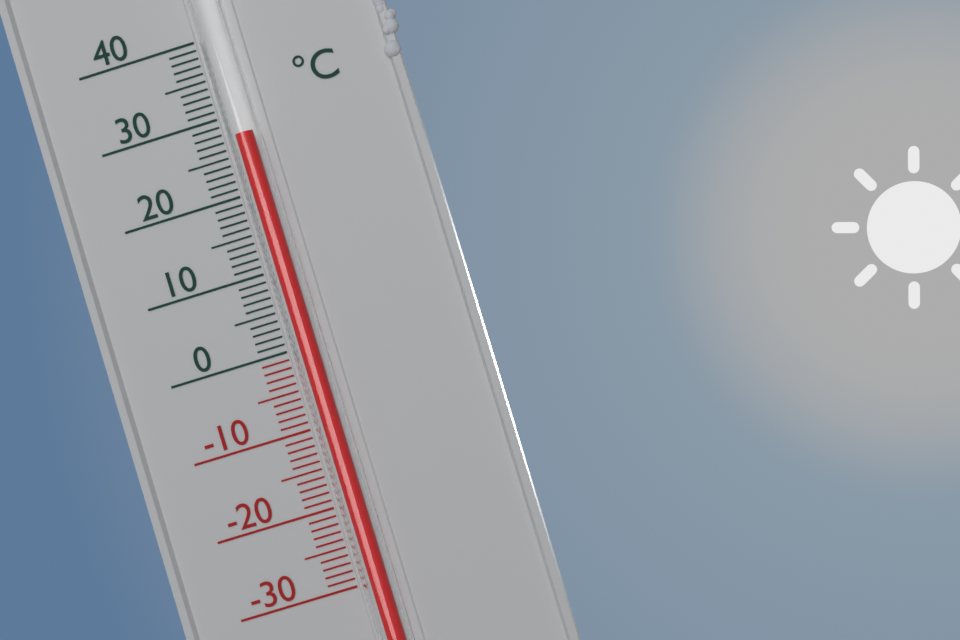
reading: 27 °C
